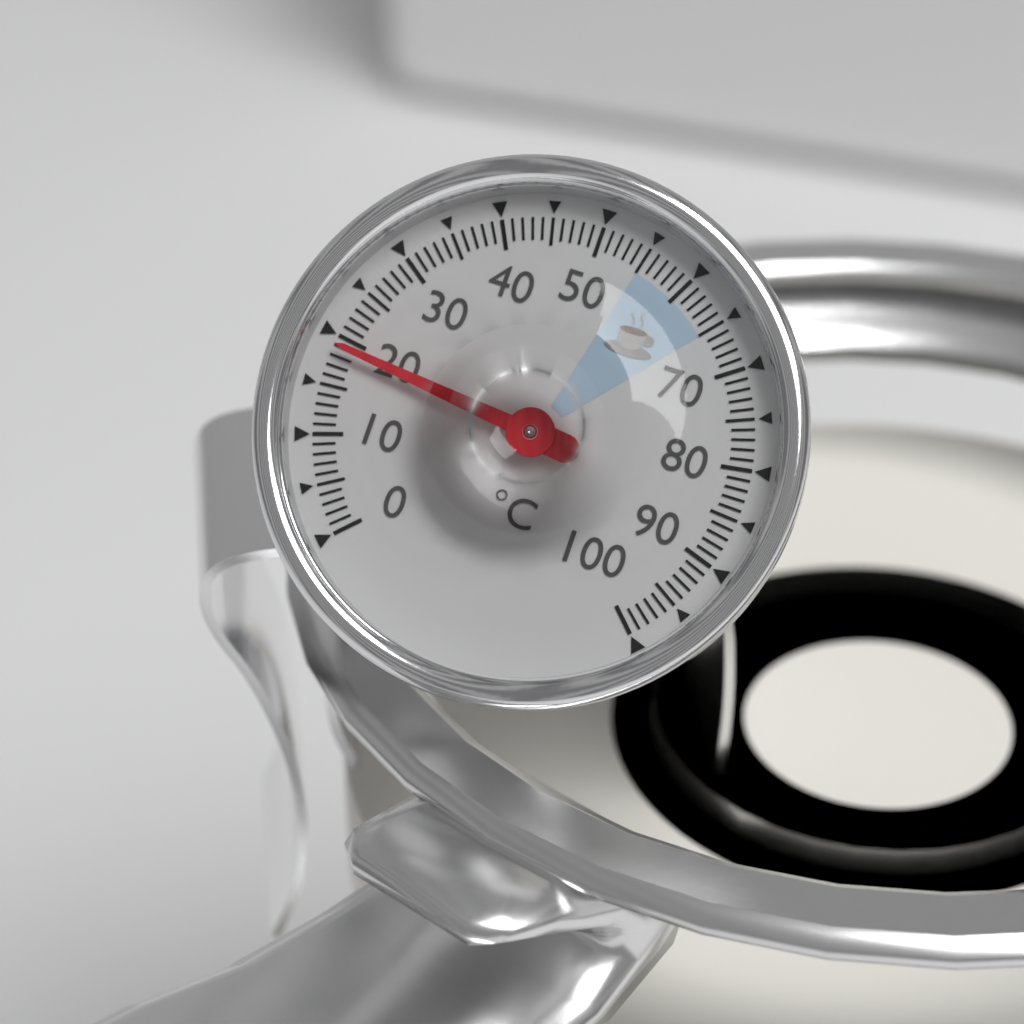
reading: 19 °C
